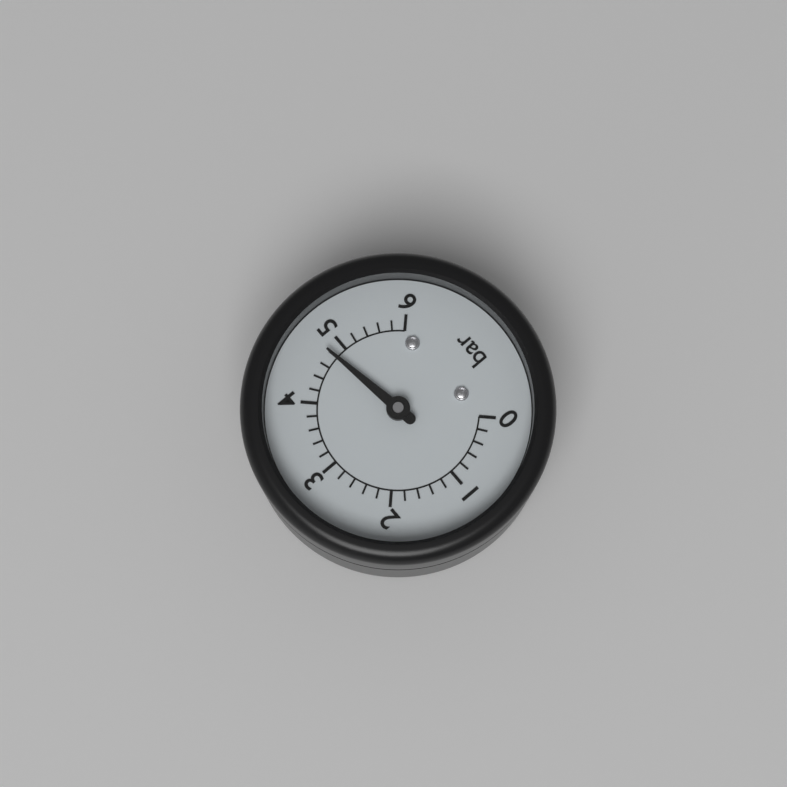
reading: 4.8 bar
